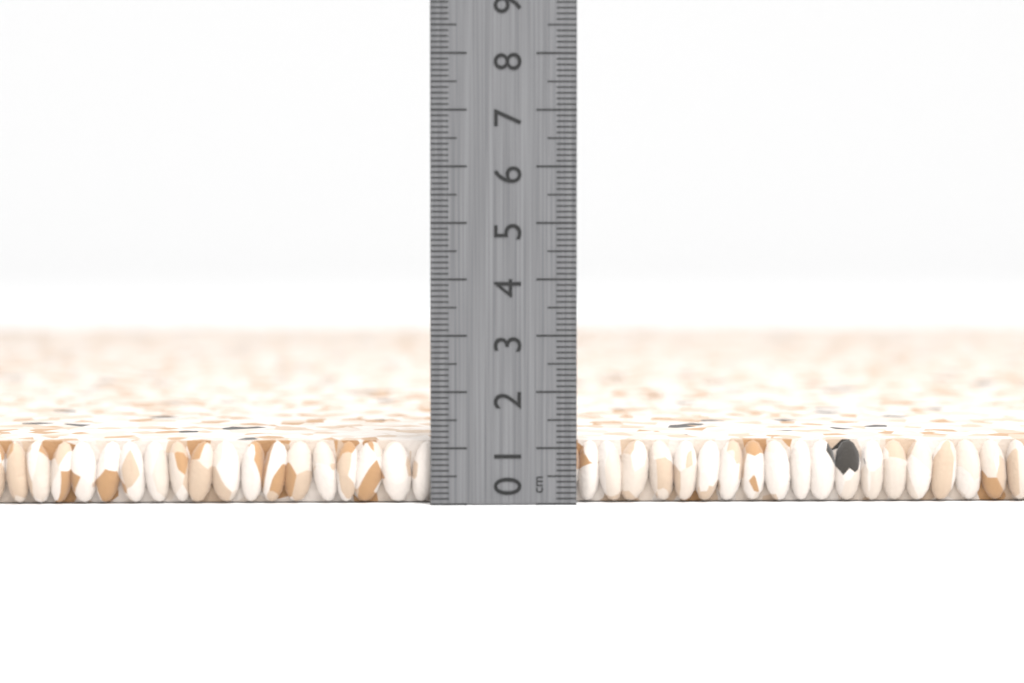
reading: 1.1 cm
